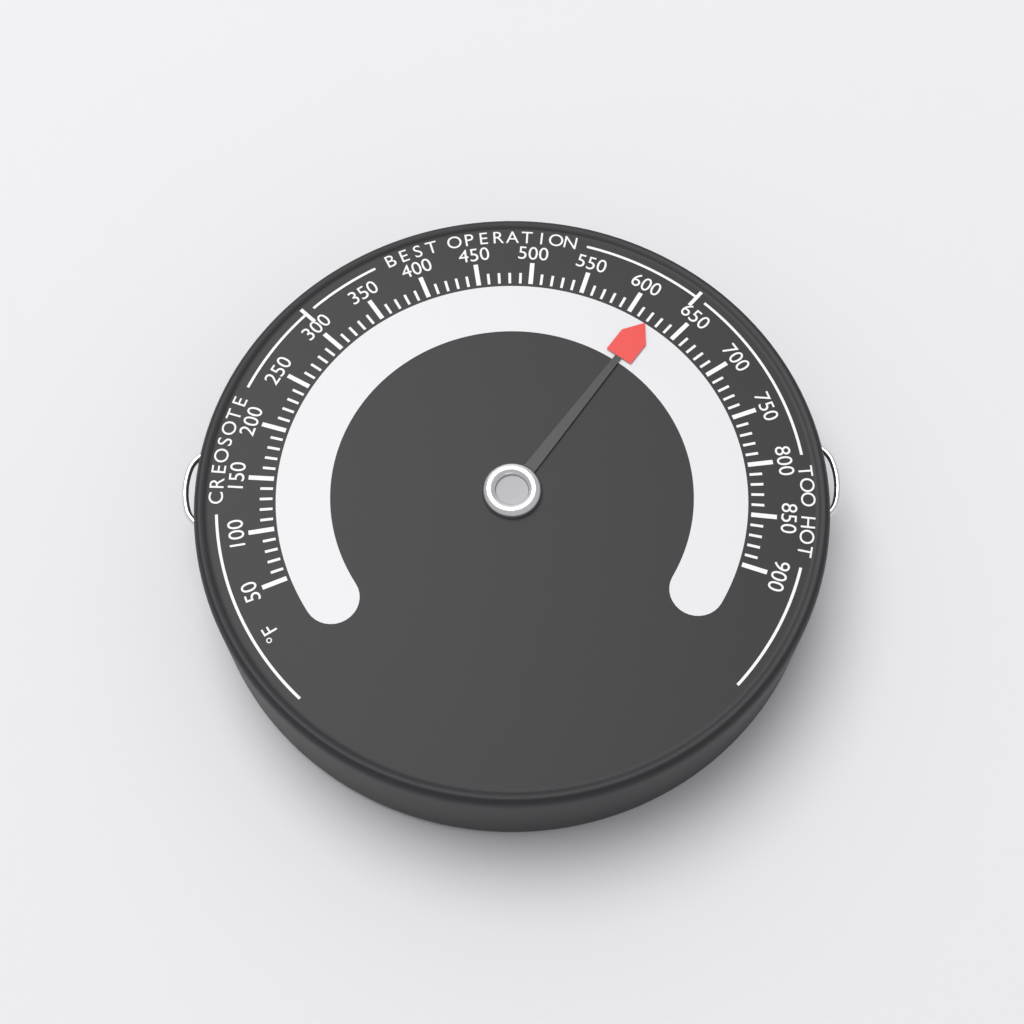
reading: 620 °F
